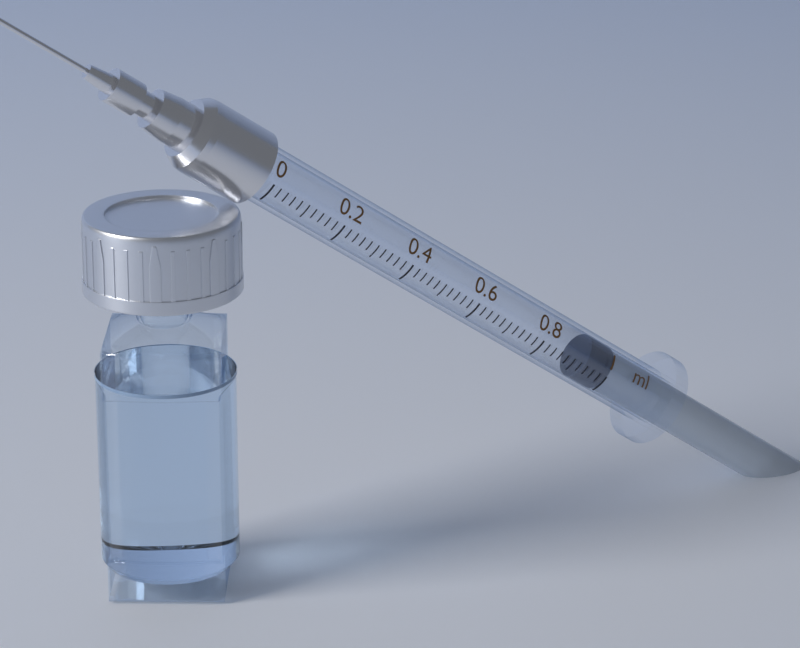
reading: 0.94 ml
